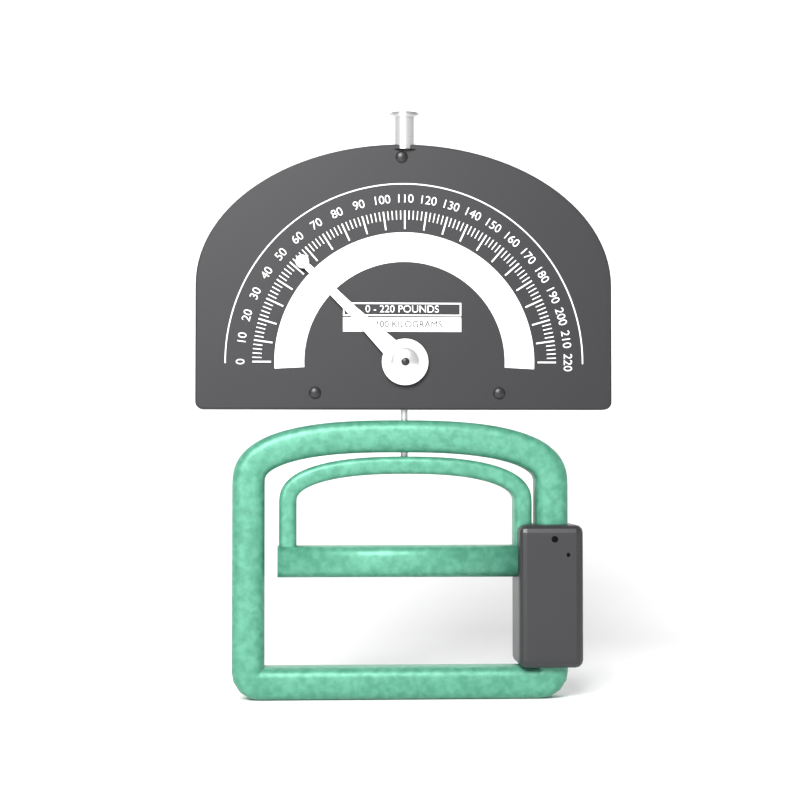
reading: 54 lb
